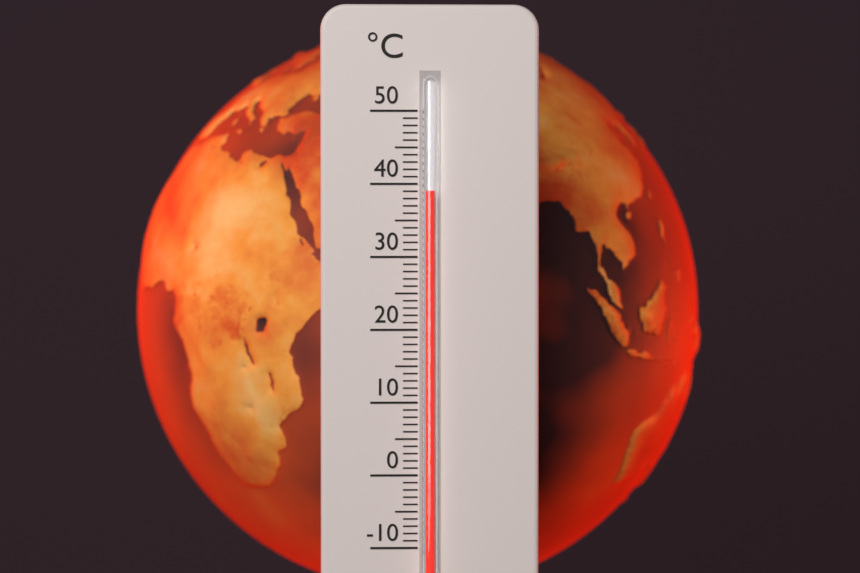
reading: 39 °C
